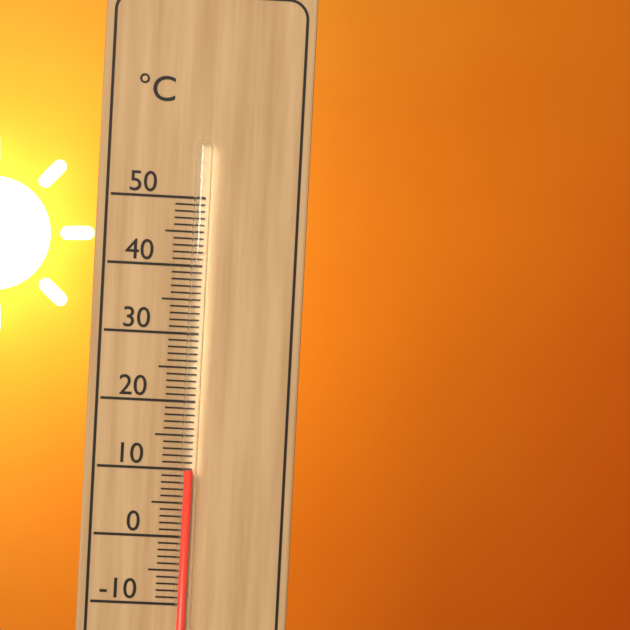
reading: 10 °C
